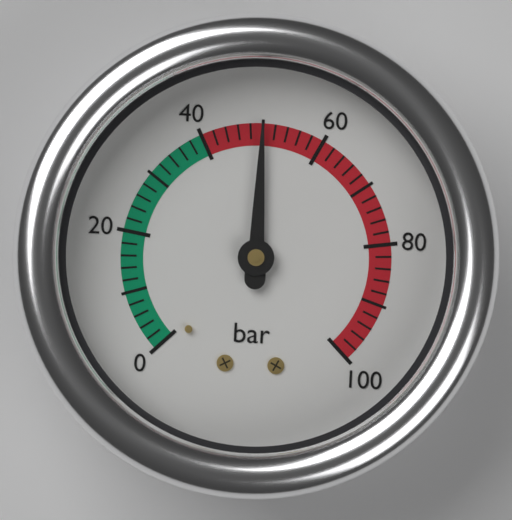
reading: 50 bar
